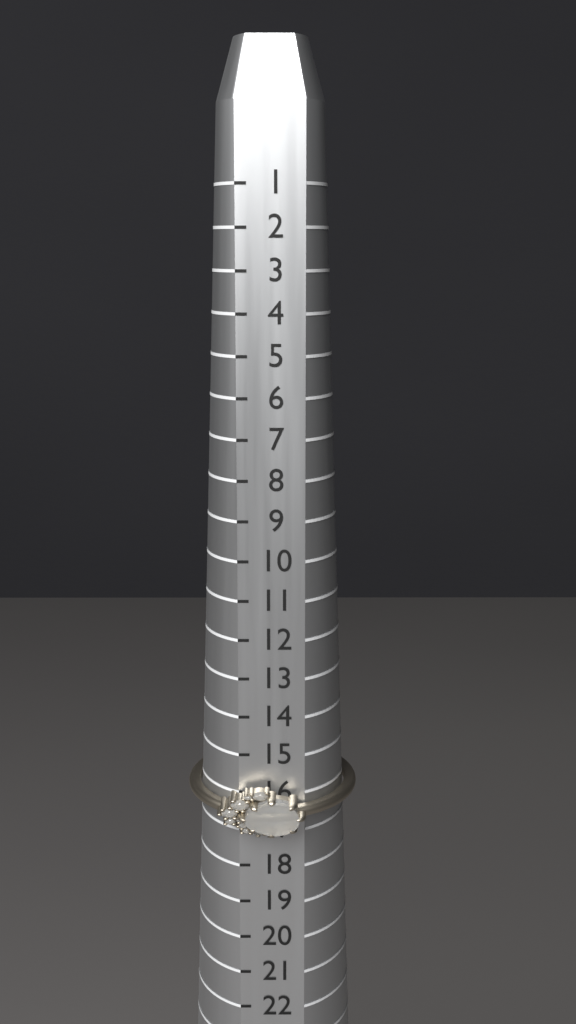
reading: 17 (no unit)
